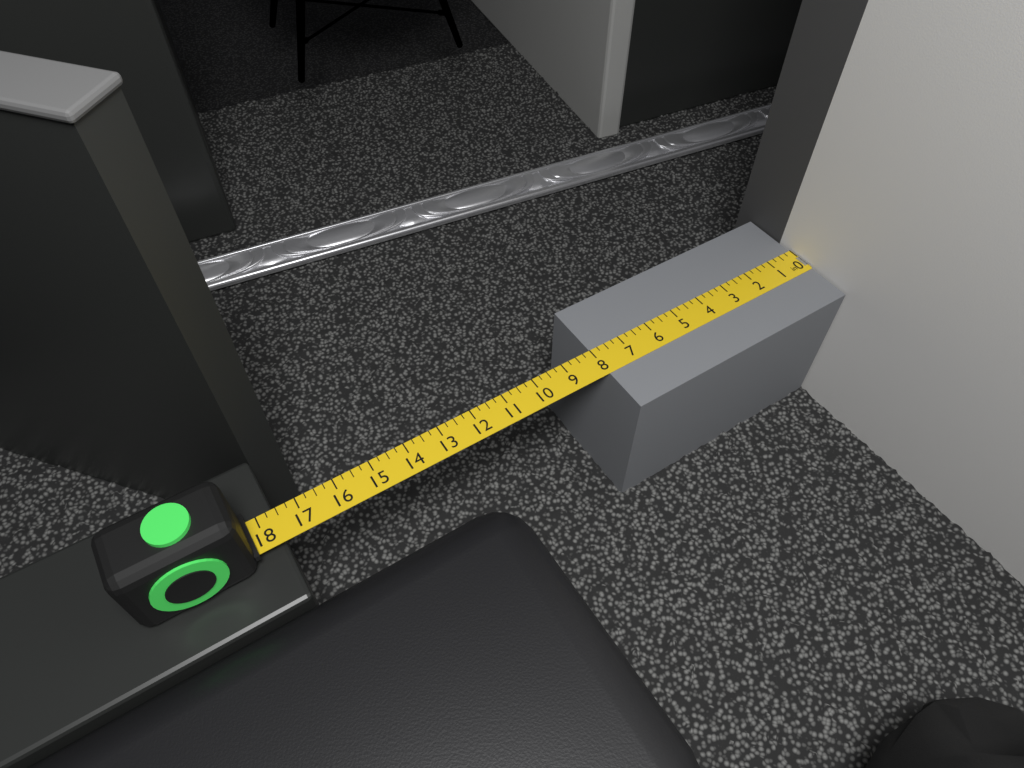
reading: 8.00 in
